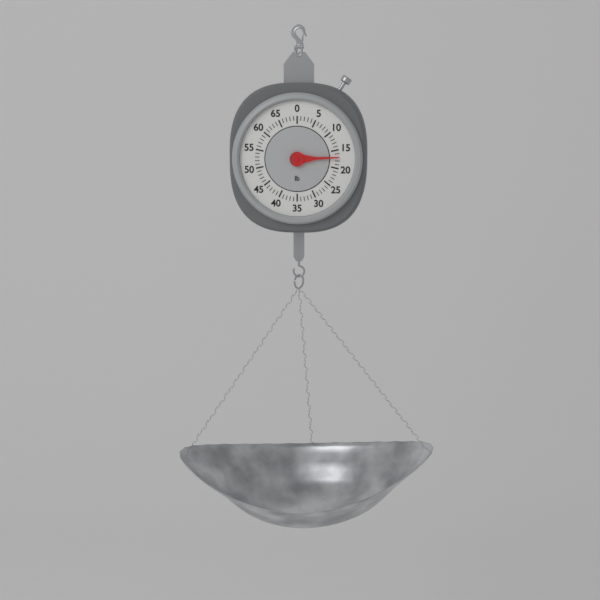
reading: 17 lb
